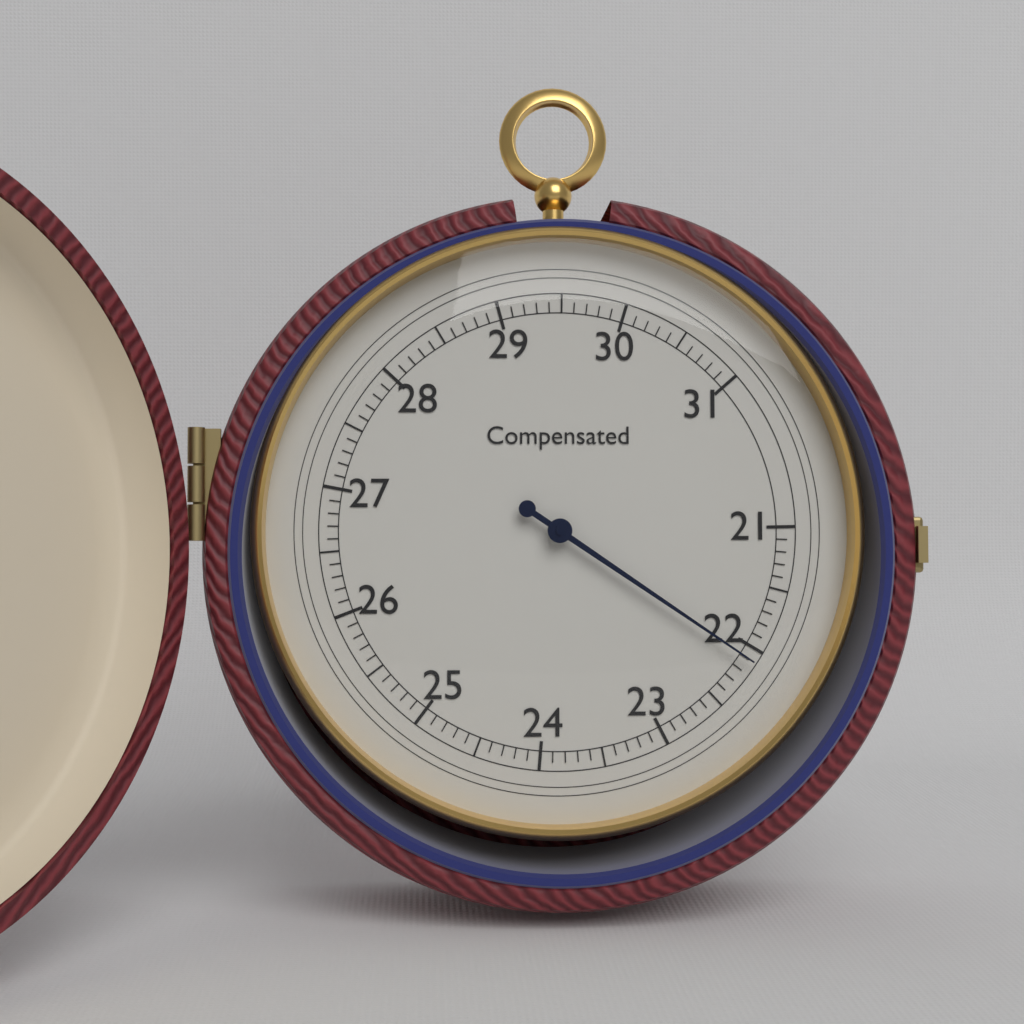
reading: 22.1 (no unit)
